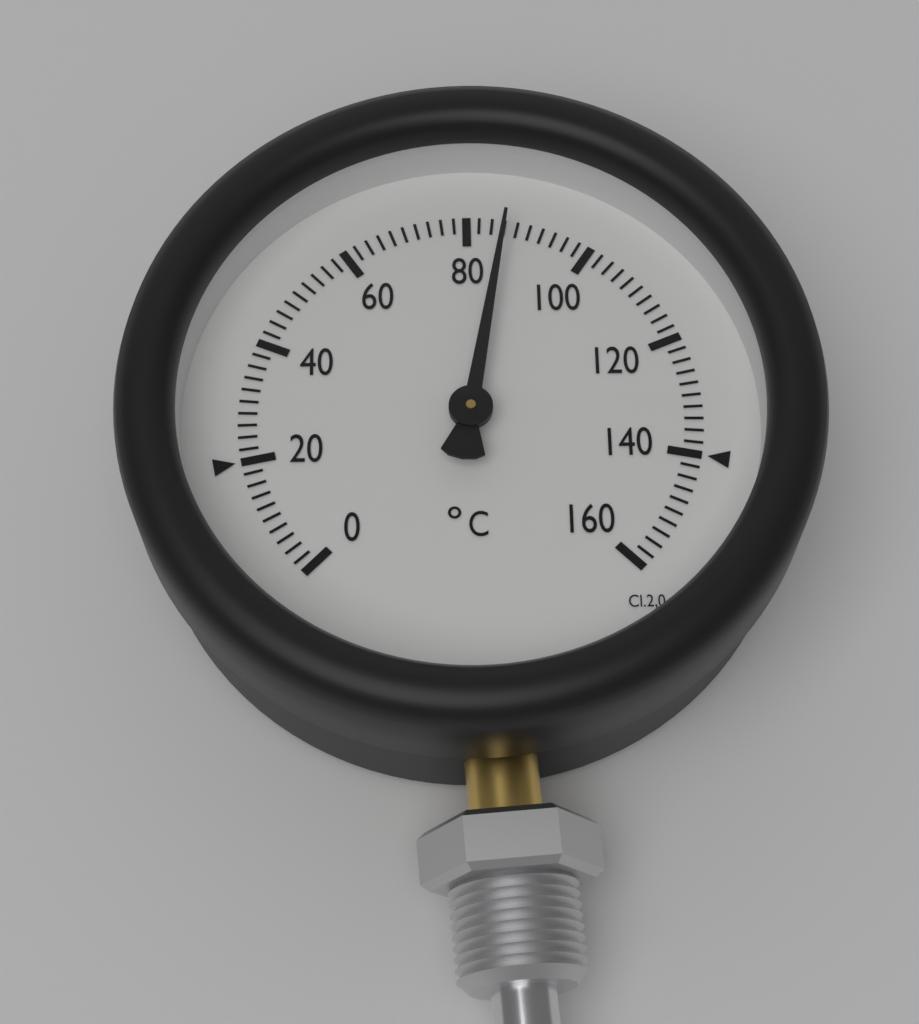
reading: 86 °C
